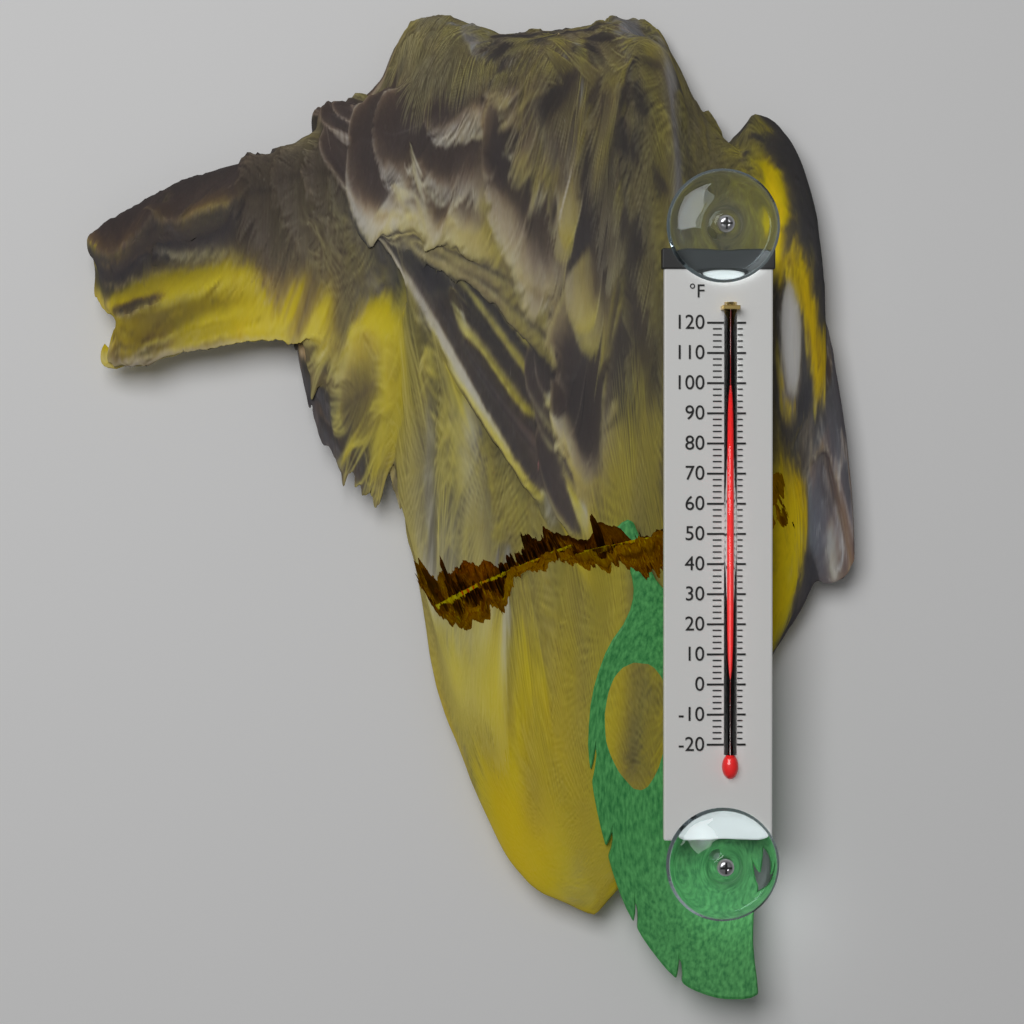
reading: 96 °F
